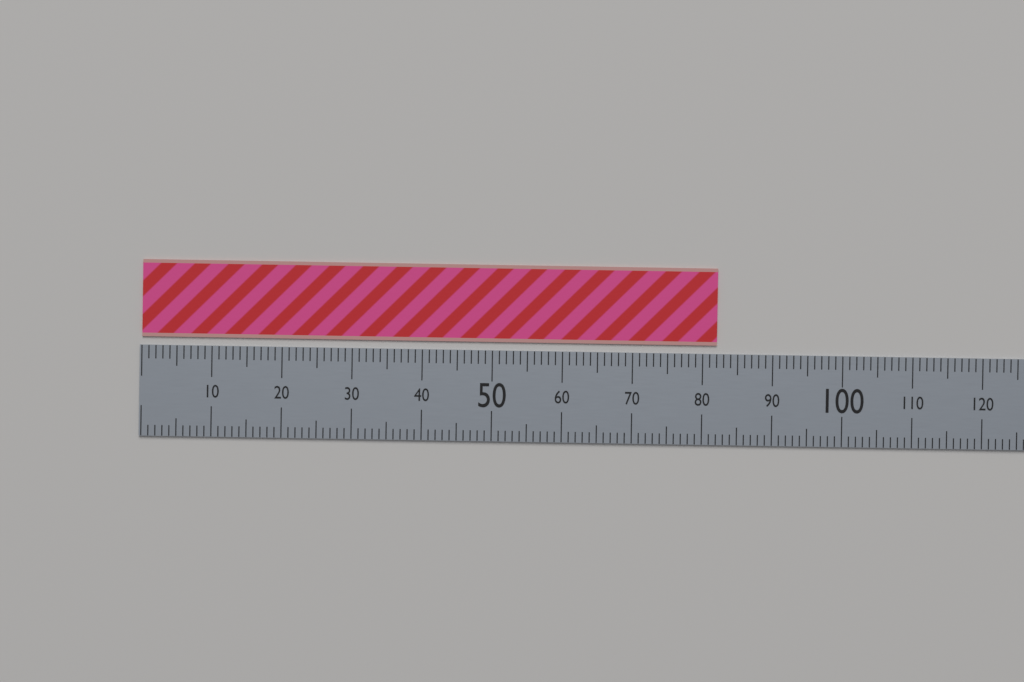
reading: 82 (no unit)
